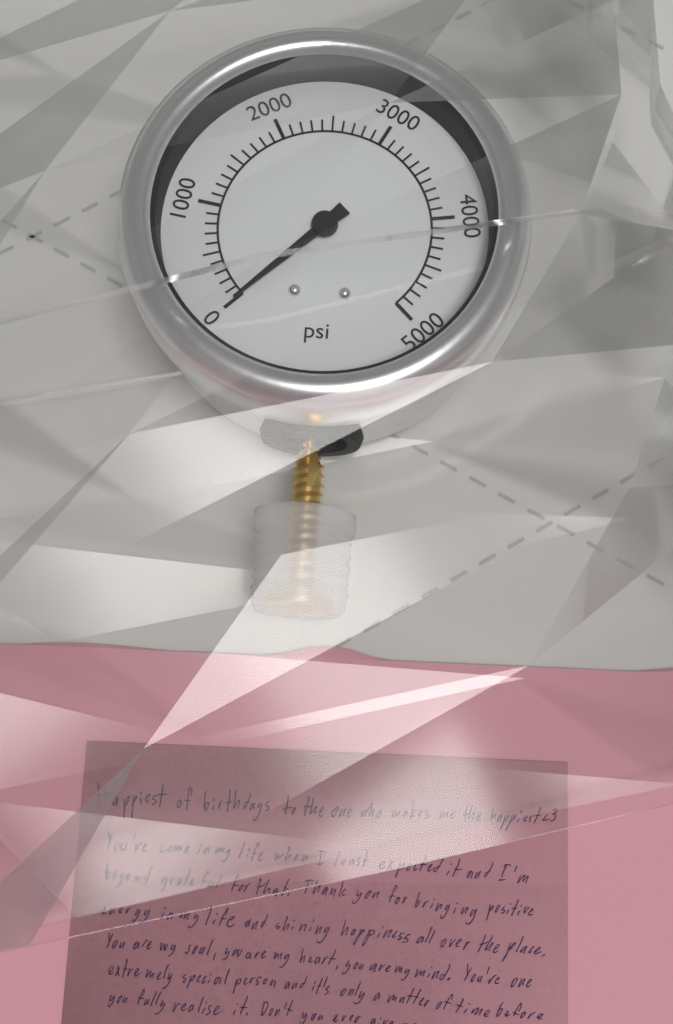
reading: 0 psi
